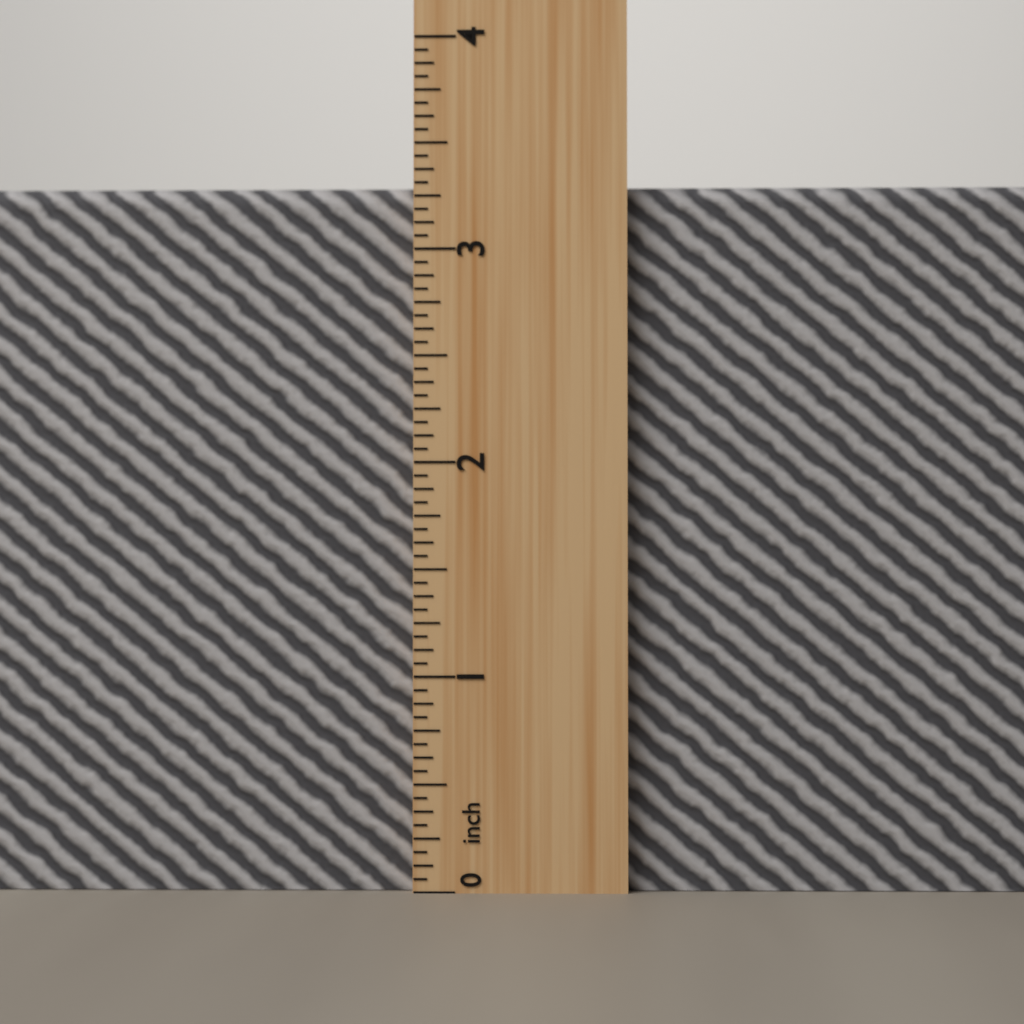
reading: 3.3125 inch
